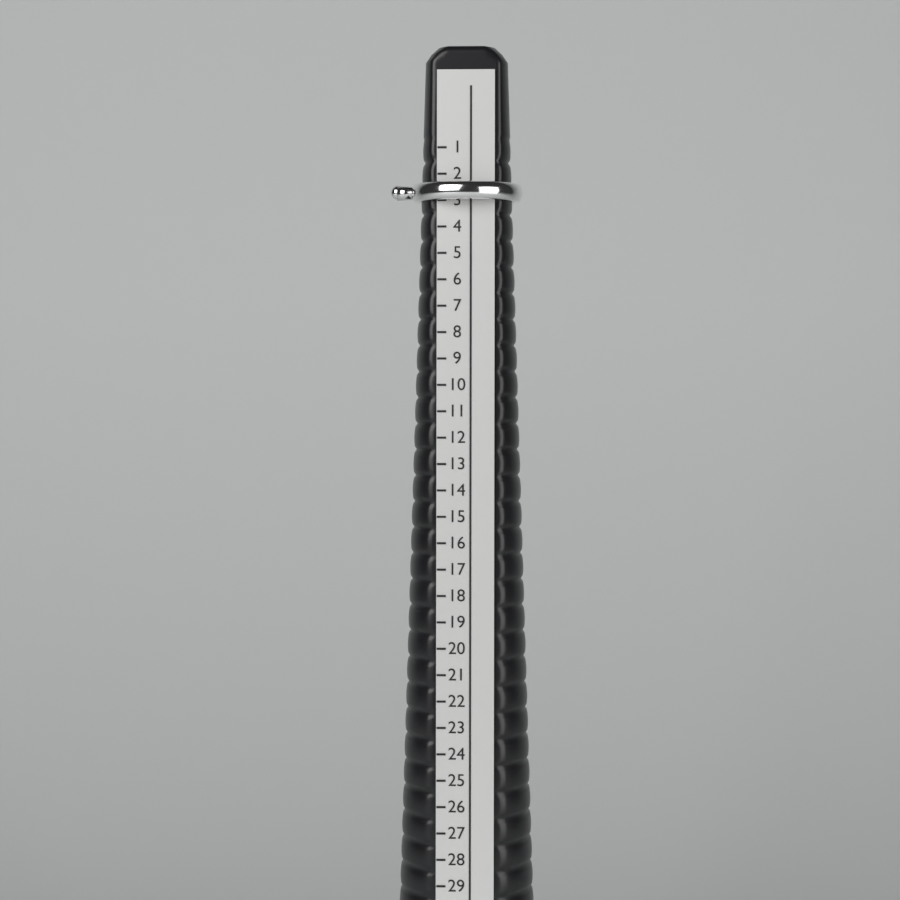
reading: 3 (no unit)
